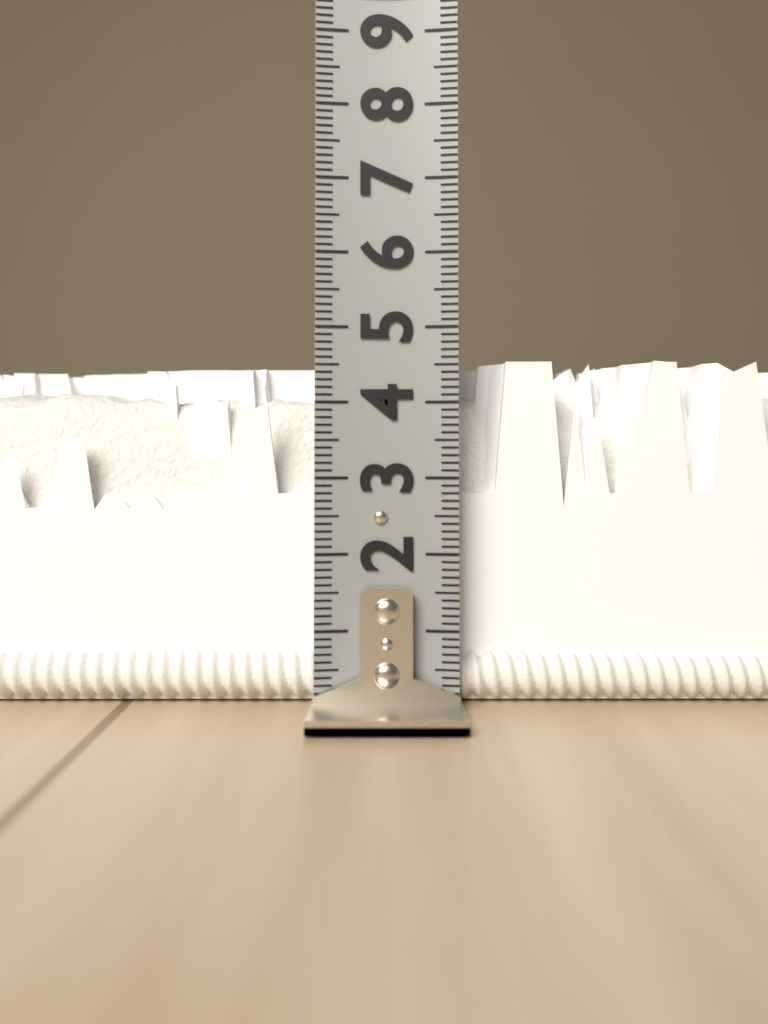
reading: 4.6 (no unit)
